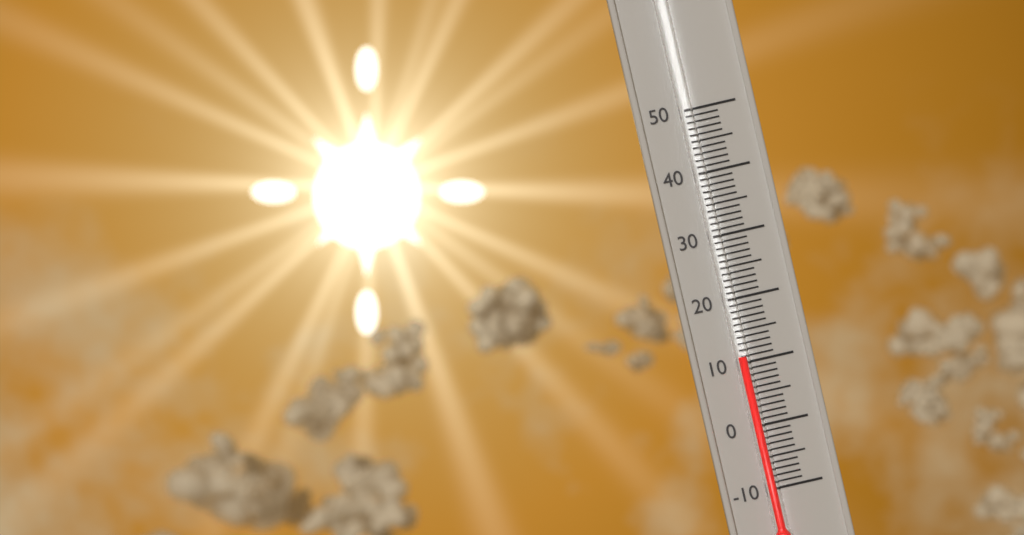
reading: 11 (no unit)
